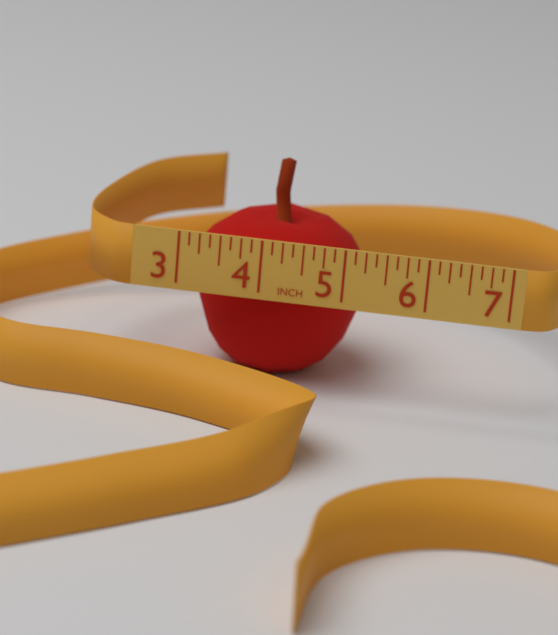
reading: 5.250 in
